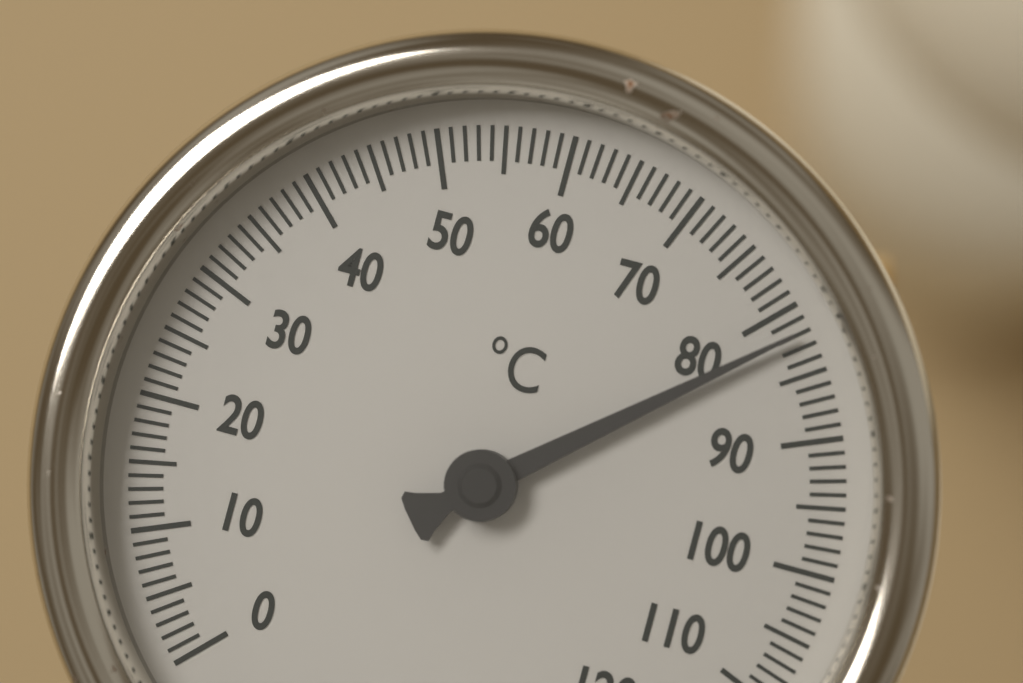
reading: 82 °C
